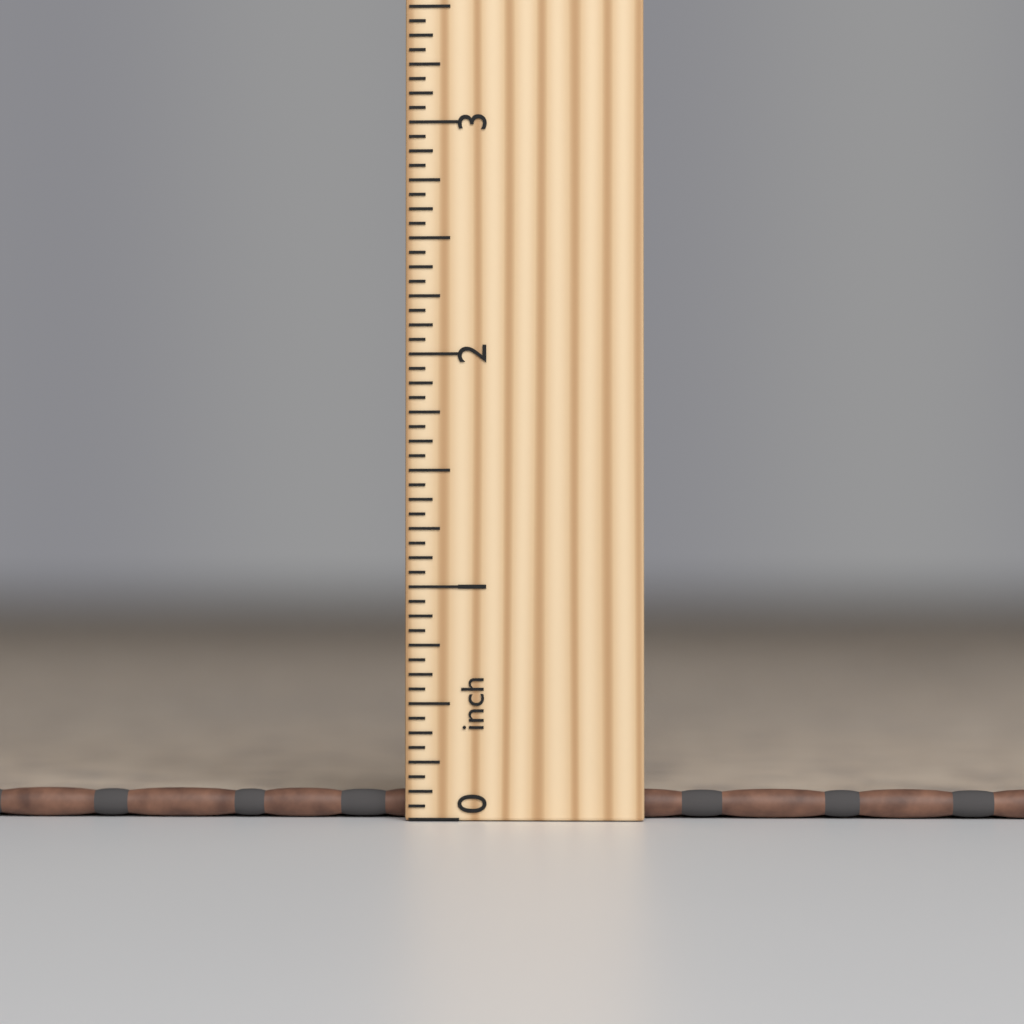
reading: 0.1250 inch
